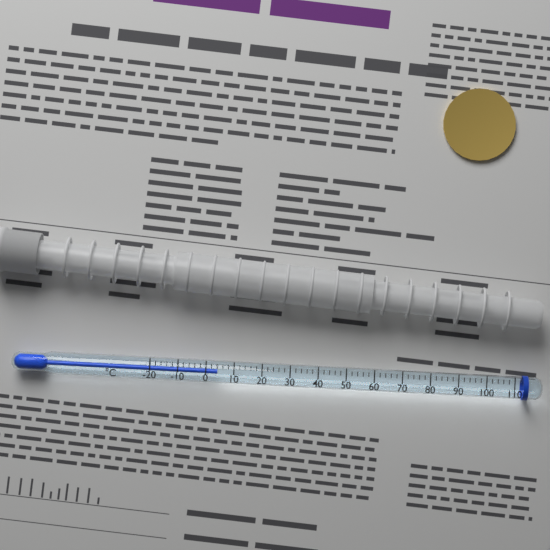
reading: 4 °C
